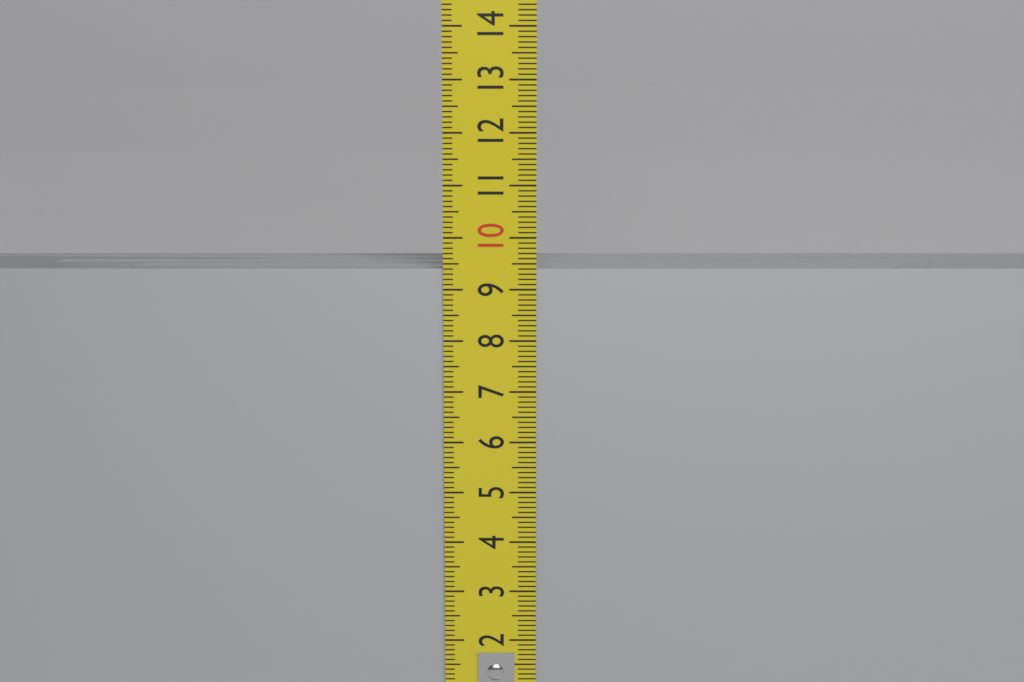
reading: 9.4 cm
